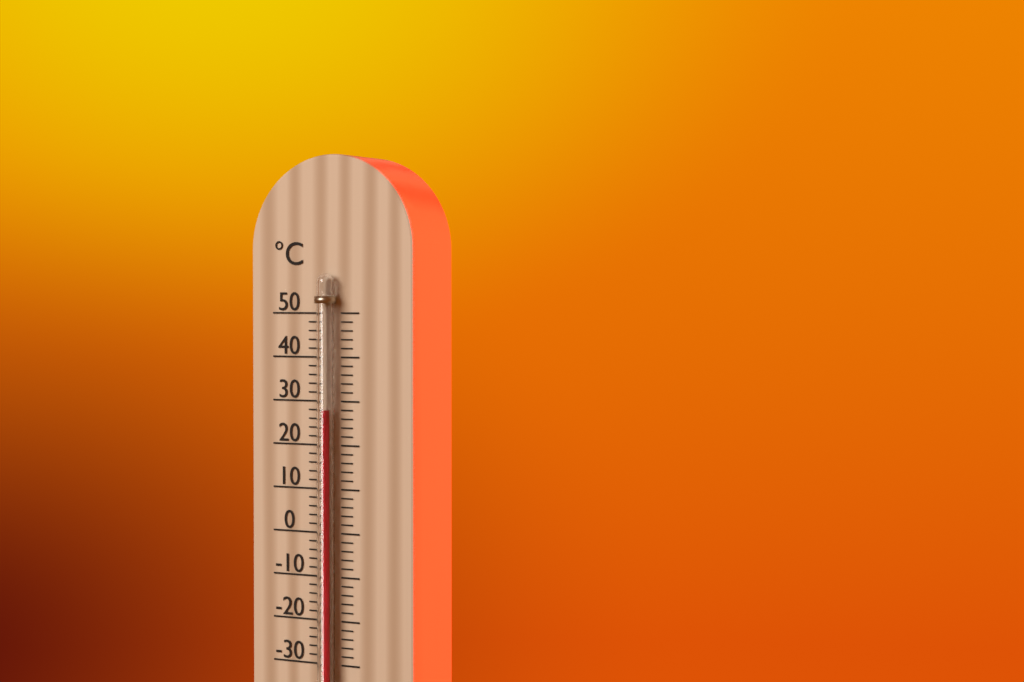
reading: 28 °C
